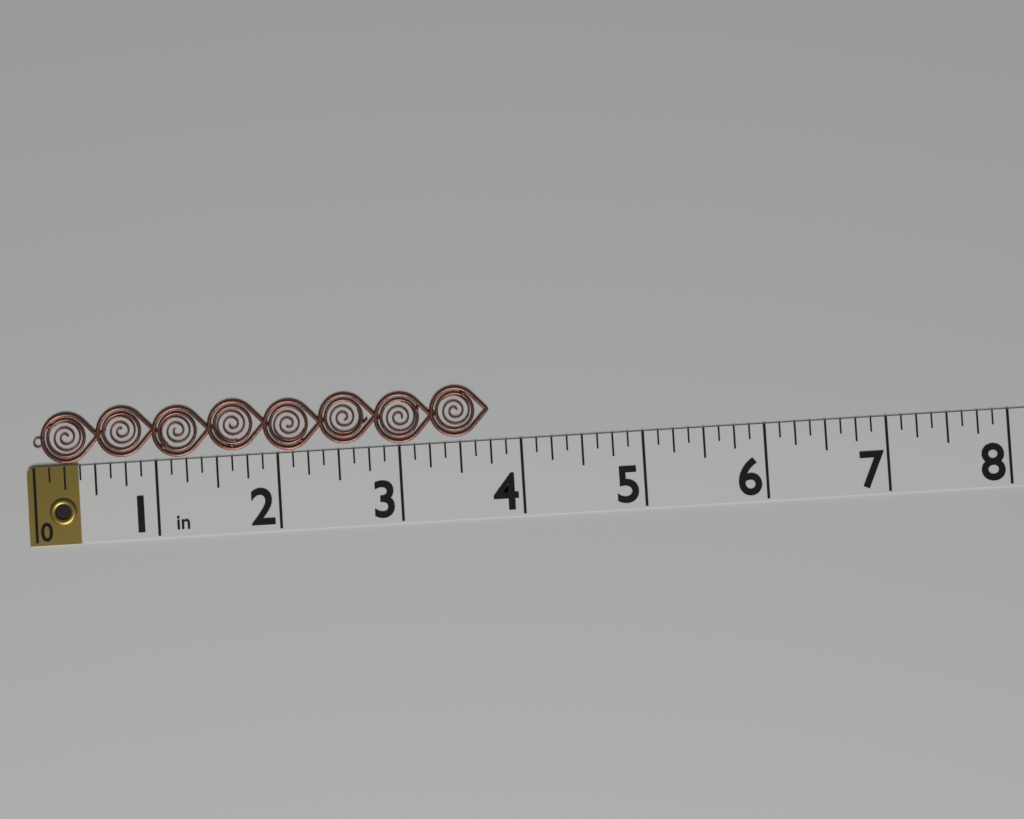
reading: 3.750 in
